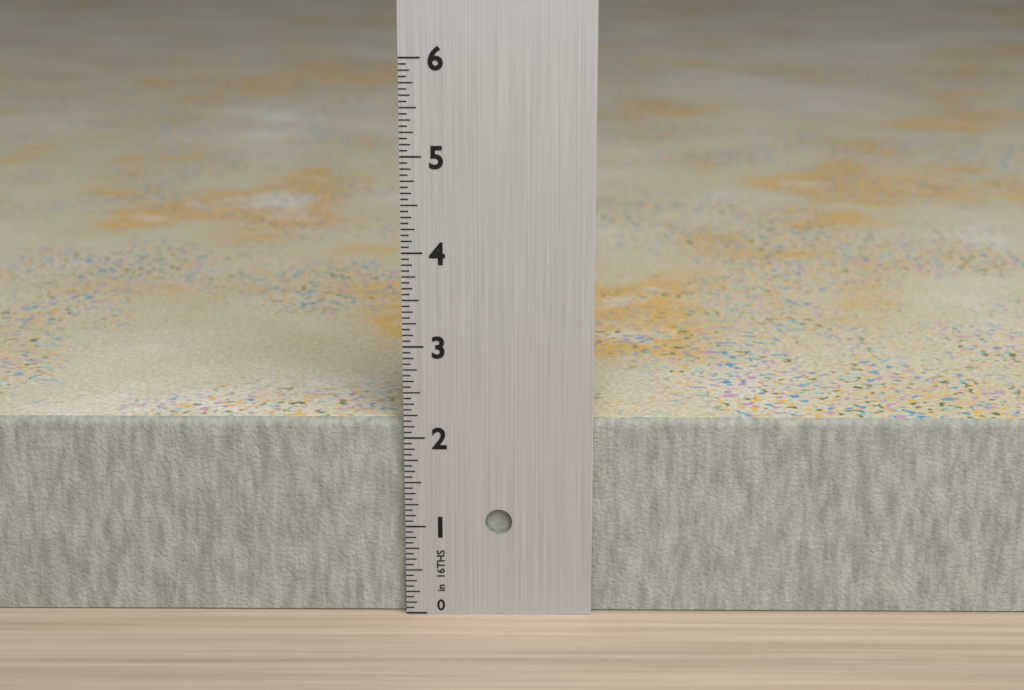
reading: 2.1875 in
